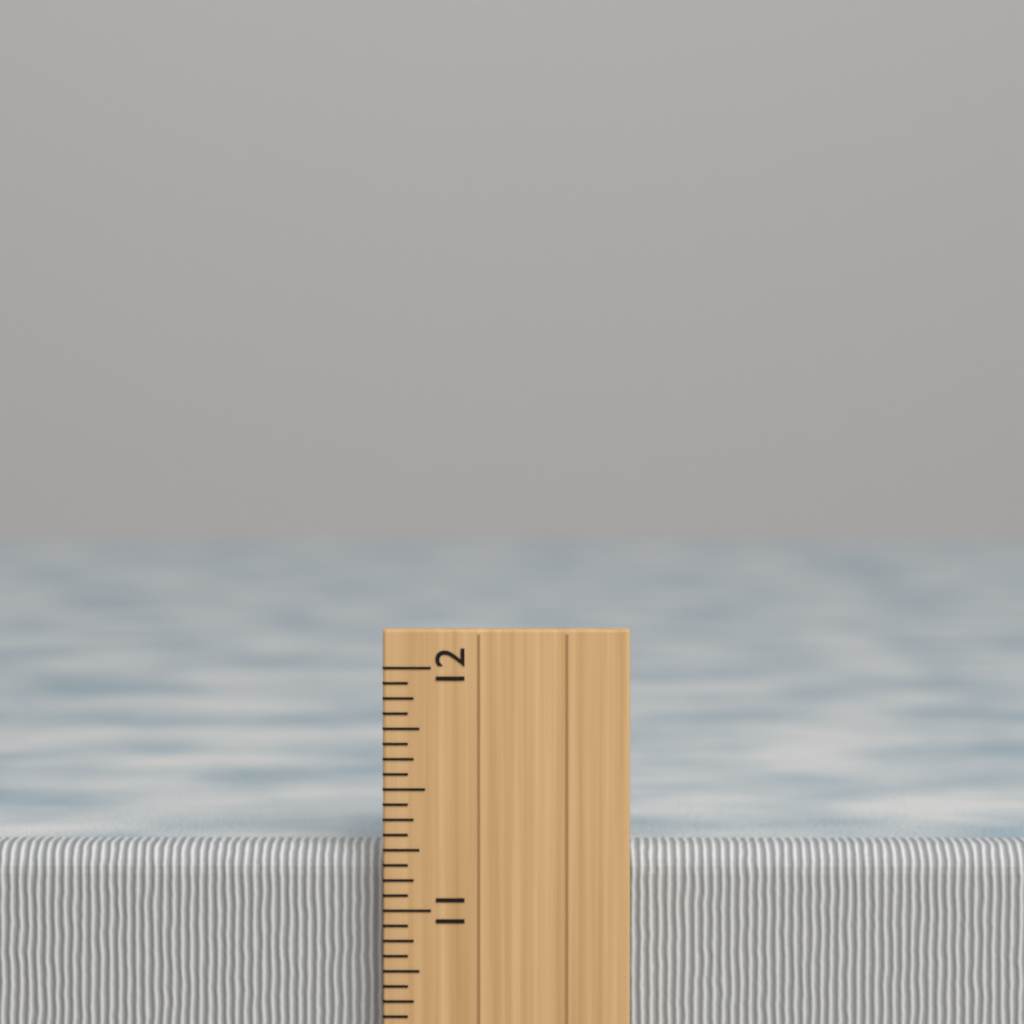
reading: 11.2500 inch
